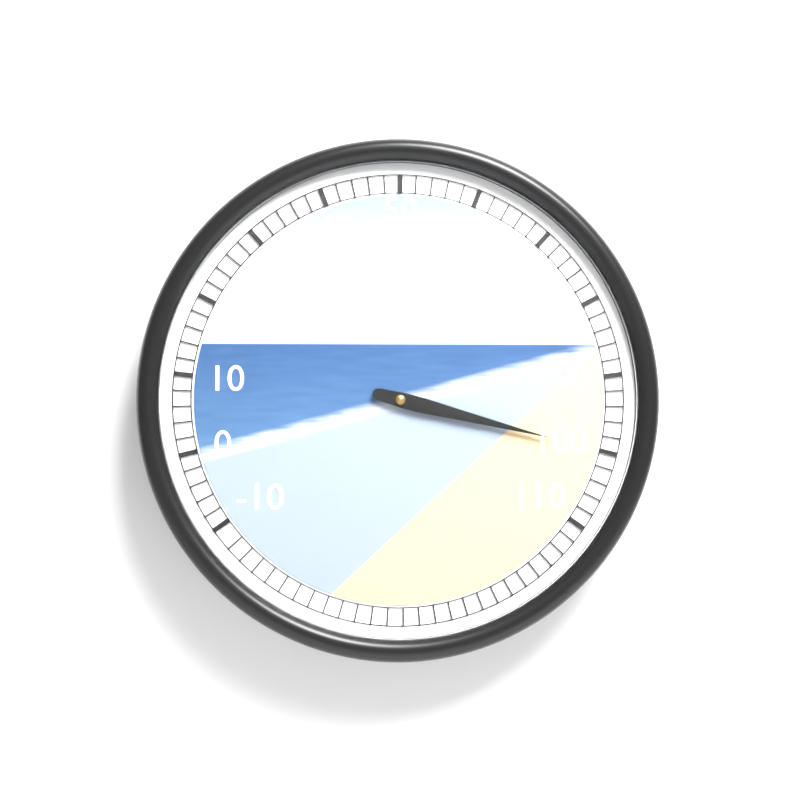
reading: 100 (no unit)
